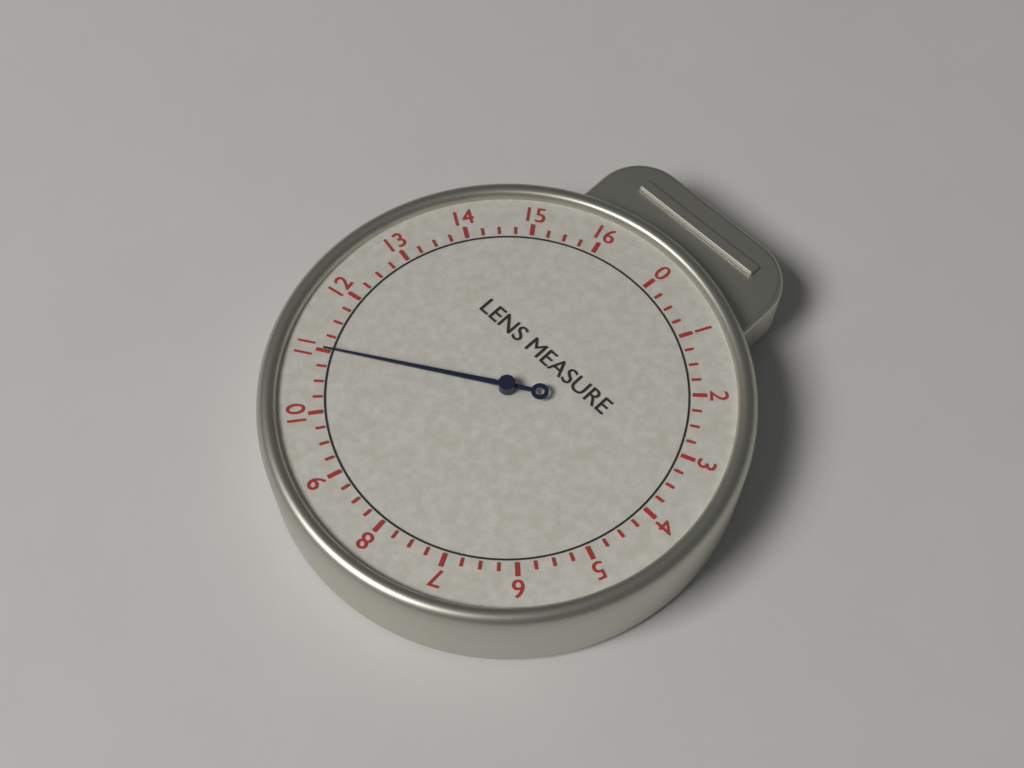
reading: 11.00 (no unit)
